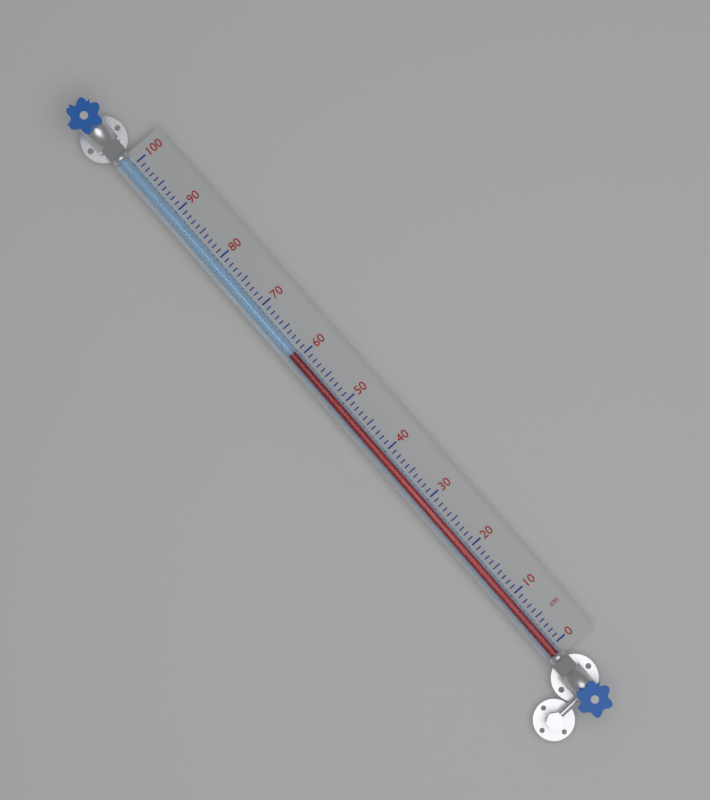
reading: 61 cm
